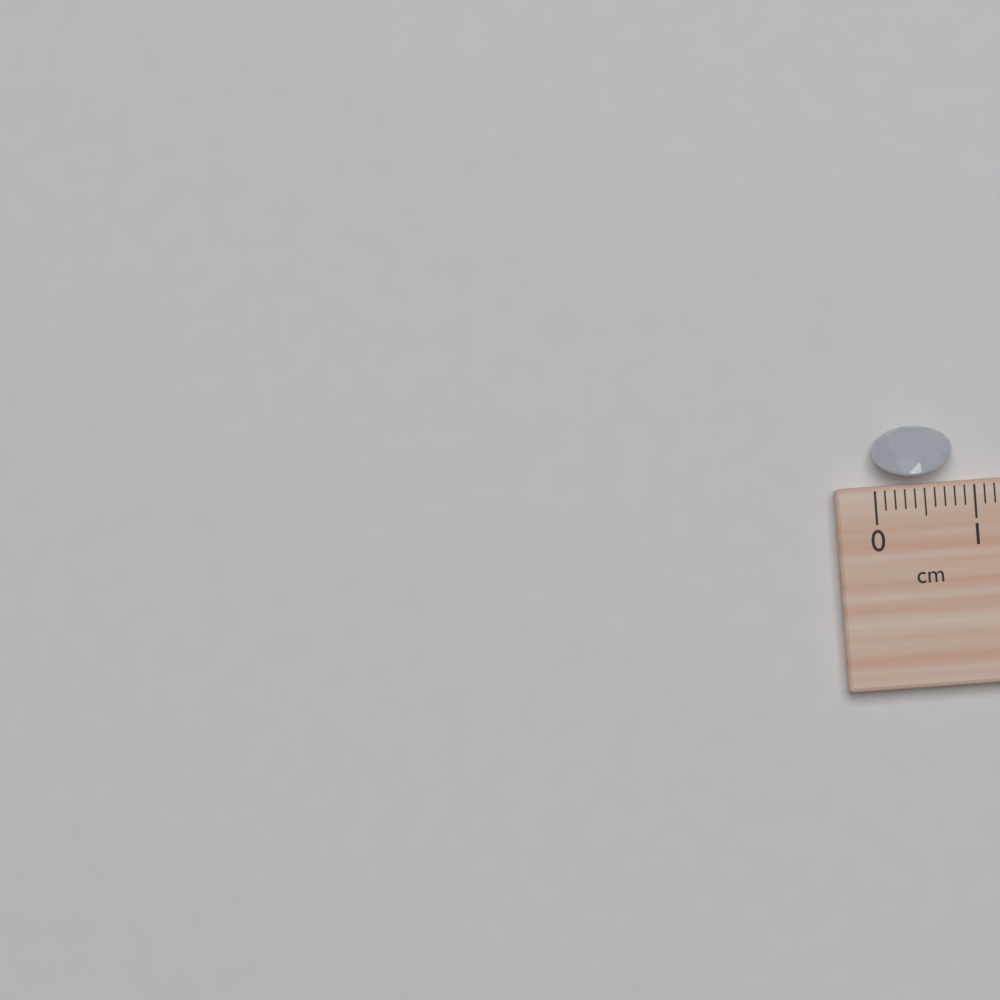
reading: 0.8 cm
